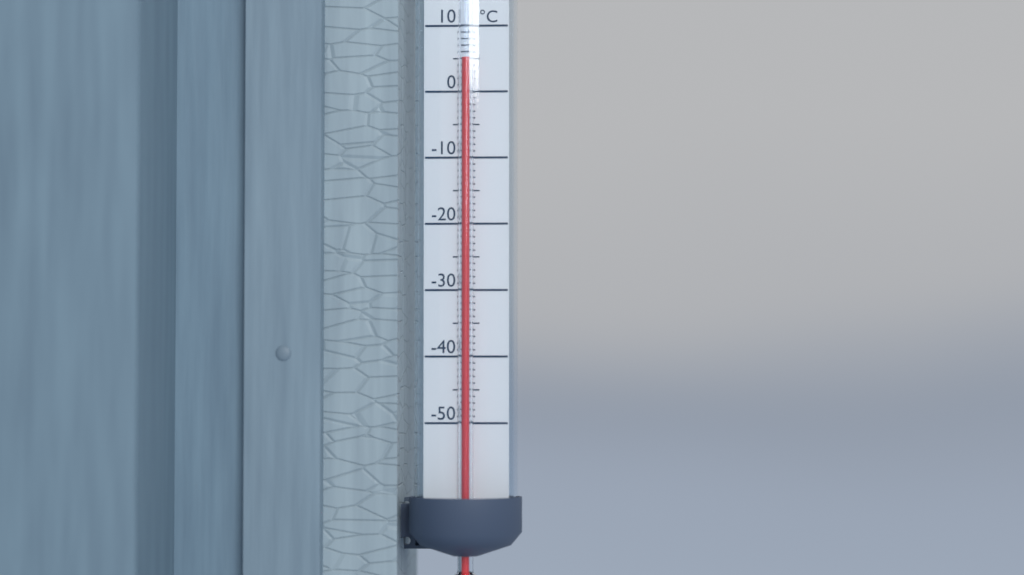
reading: 5 °C
